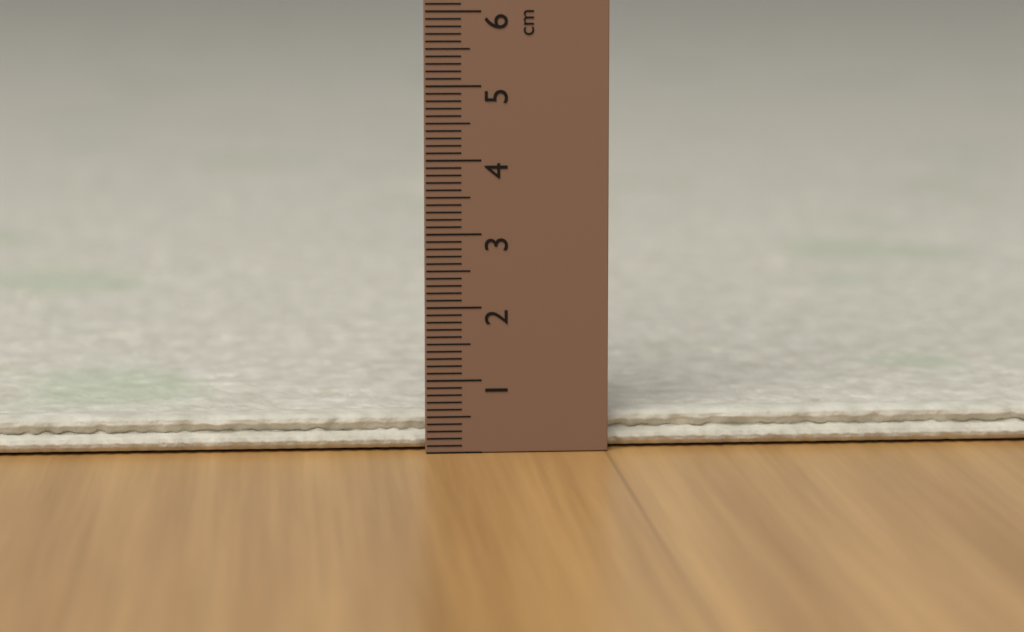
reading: 0.5 cm
